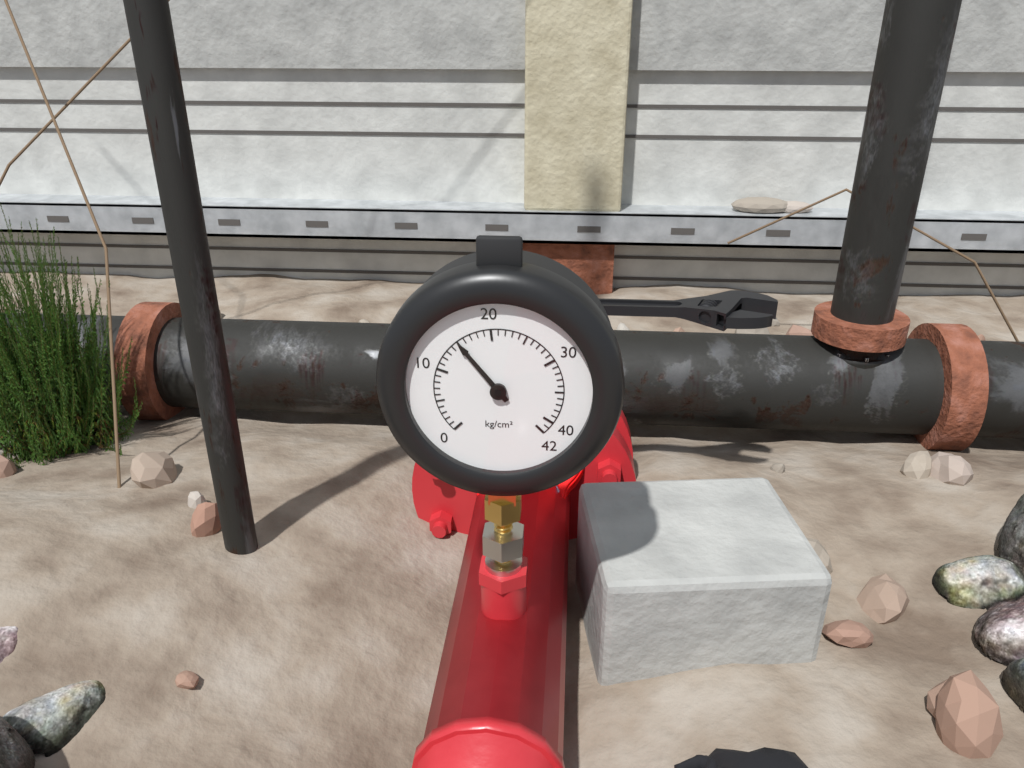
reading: 15 kg/cm²
